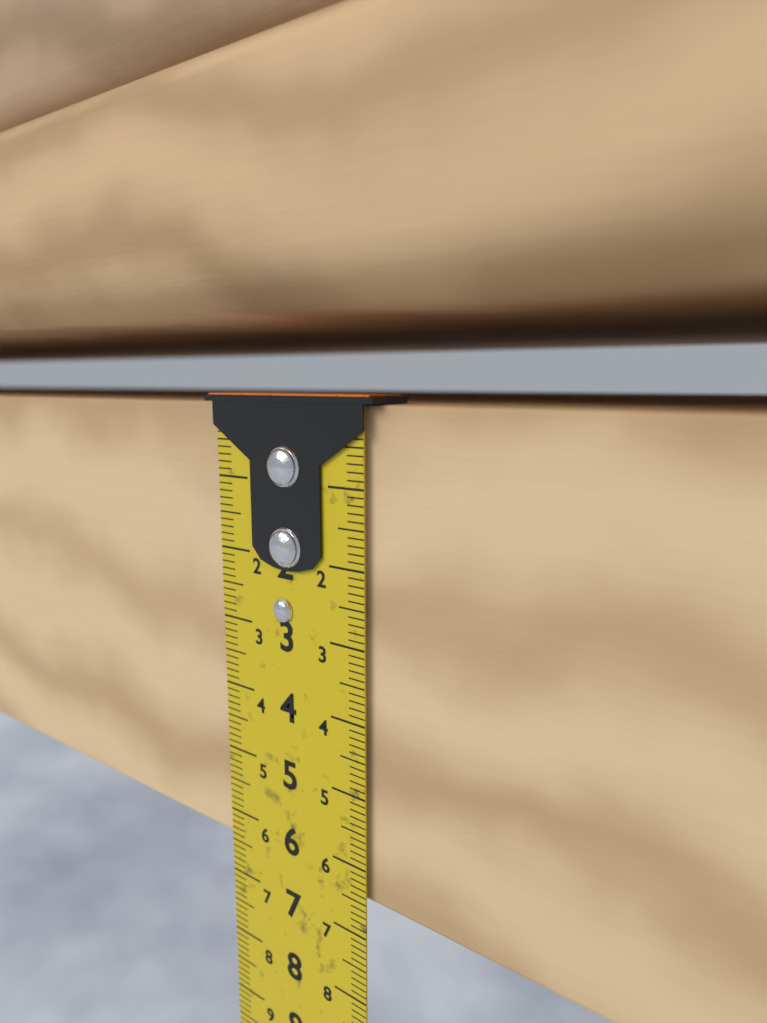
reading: 6.5 cm
